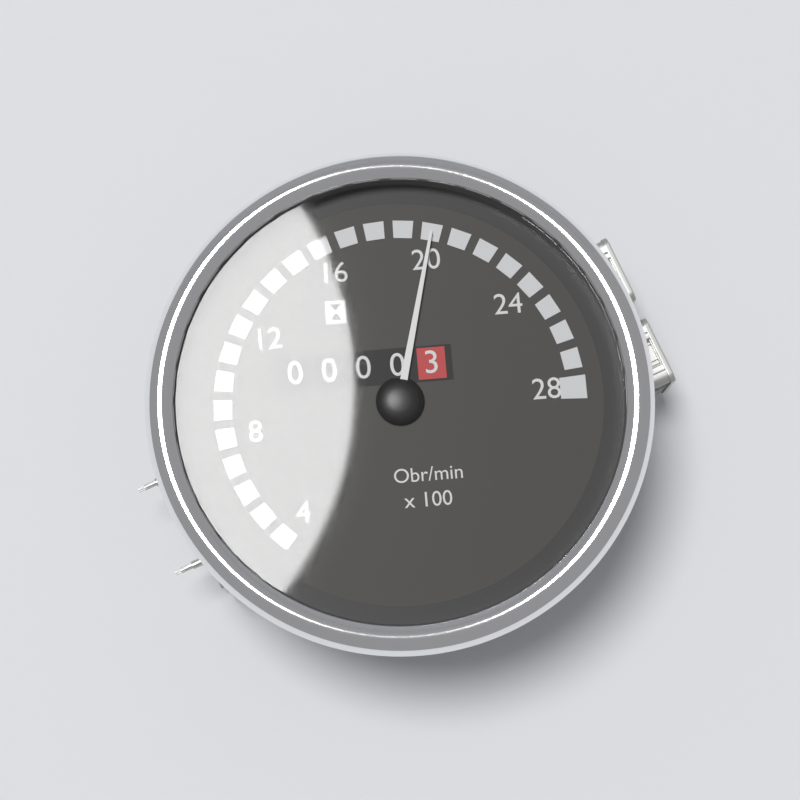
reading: 20 Obr/min x100
